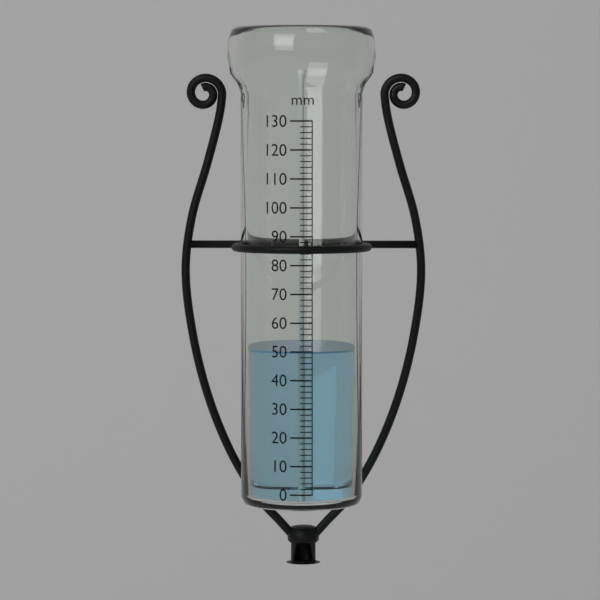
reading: 50 mm
